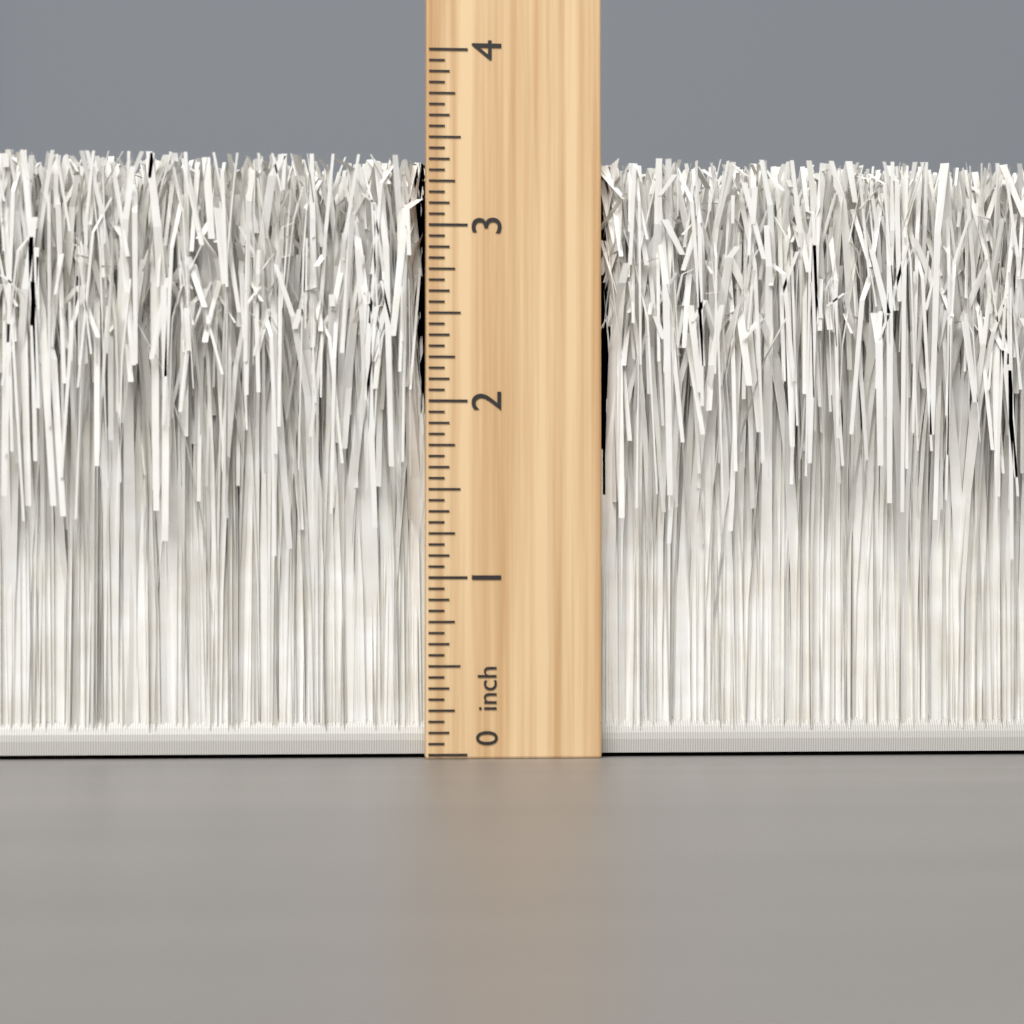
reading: 3.3750 inch
